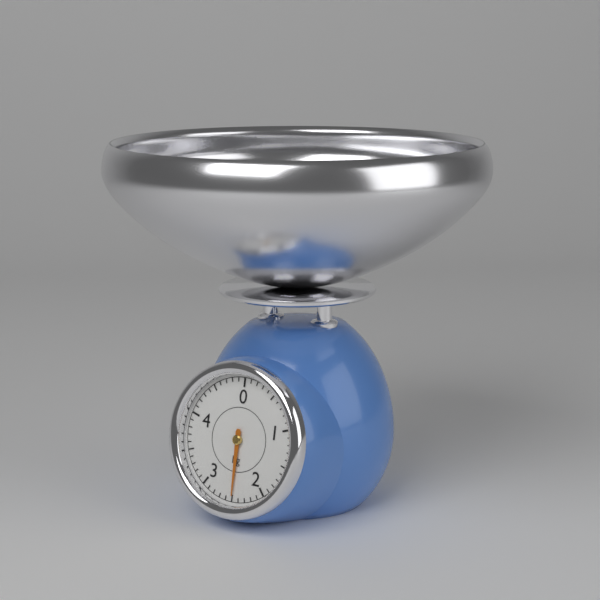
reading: 2.5 kg
